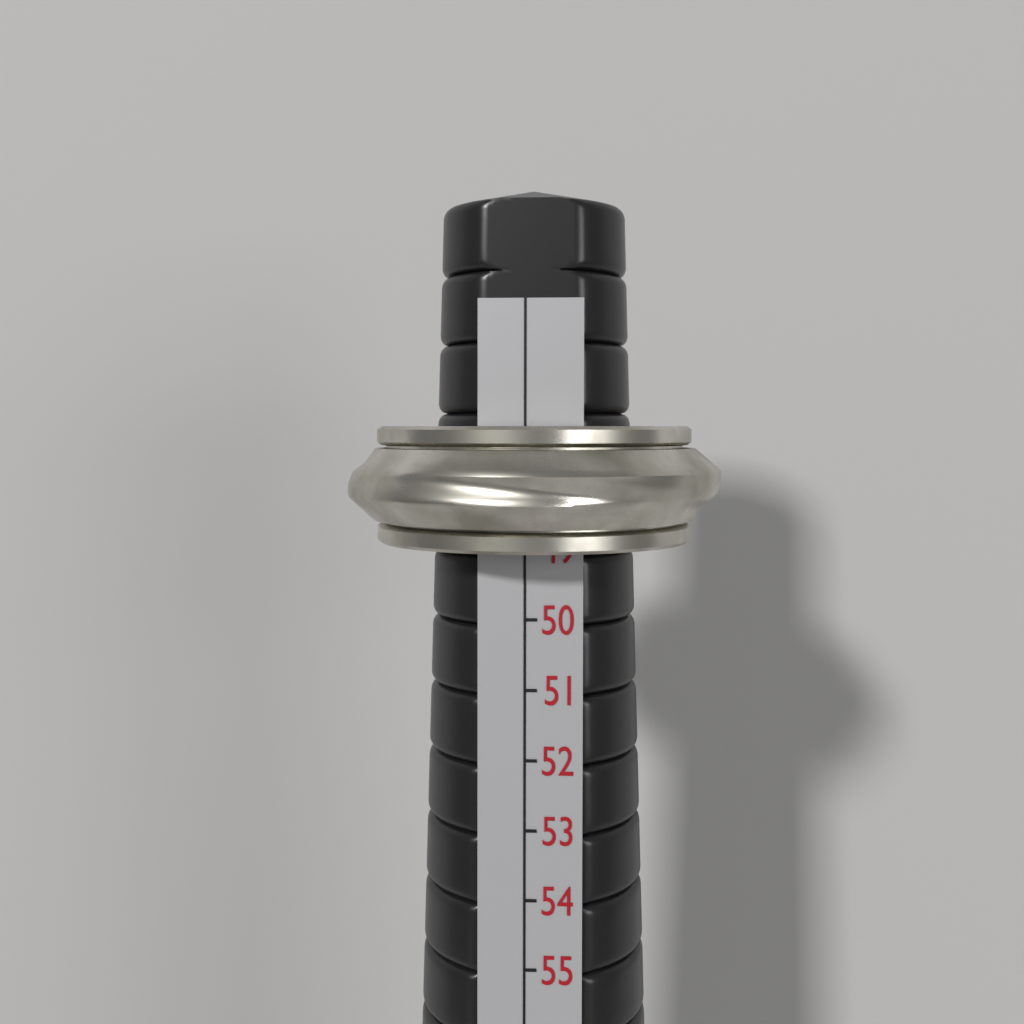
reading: 49 (no unit)
